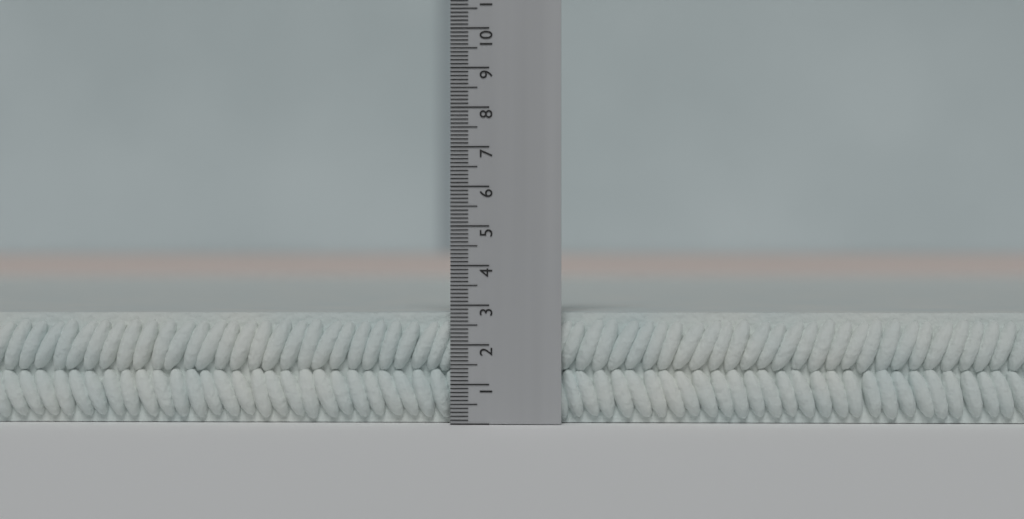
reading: 2.8 (no unit)
